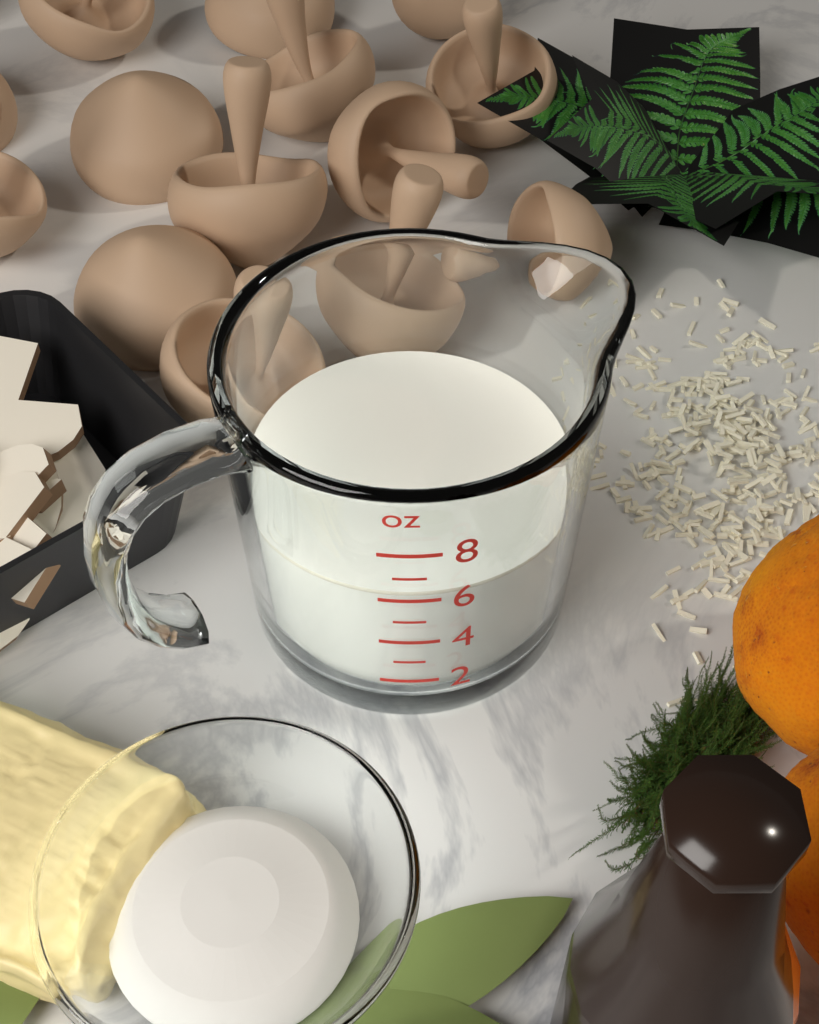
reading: 6 oz
